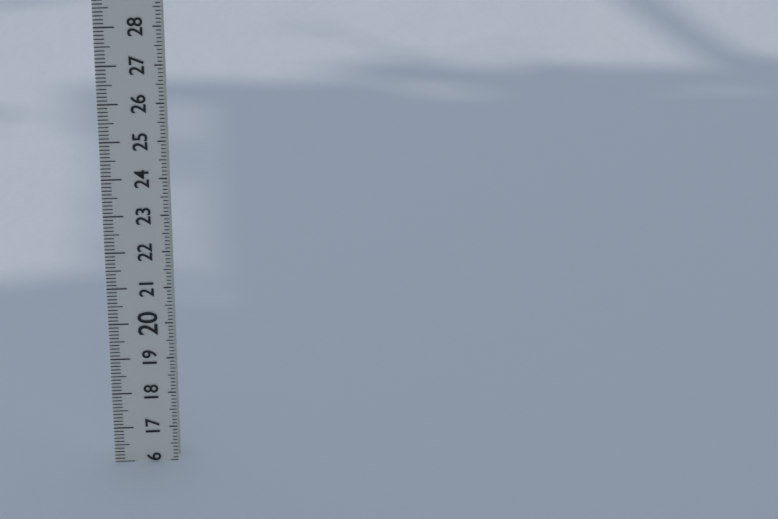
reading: 16.0 (no unit)
